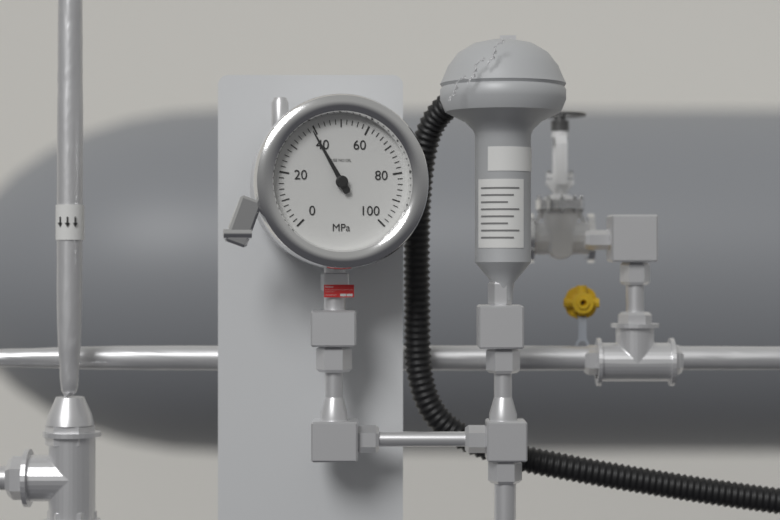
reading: 39 MPa
